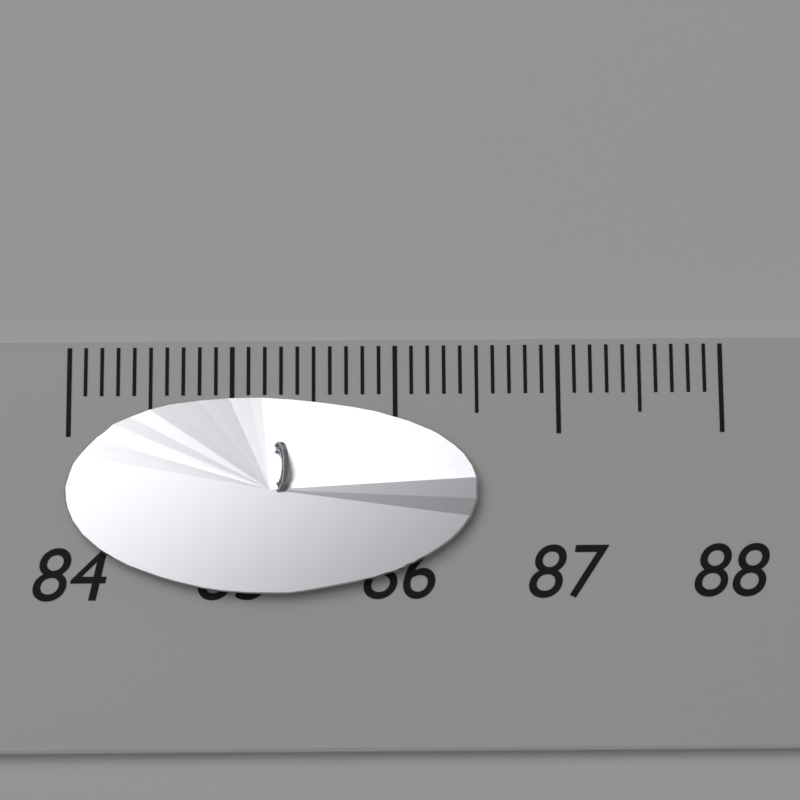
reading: 86.5 (no unit)
